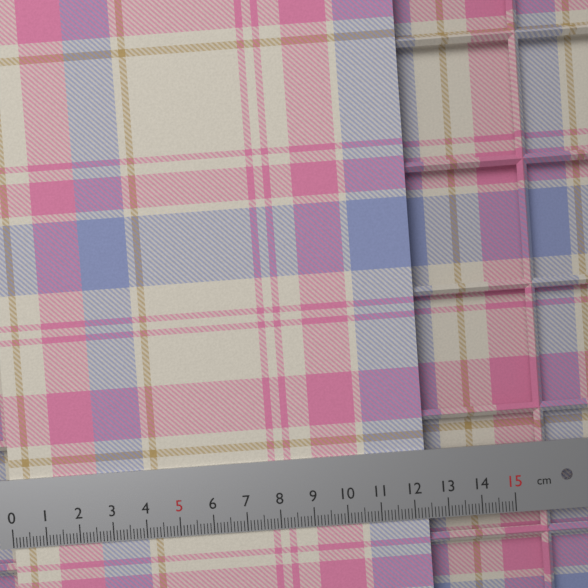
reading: 12.4 cm
